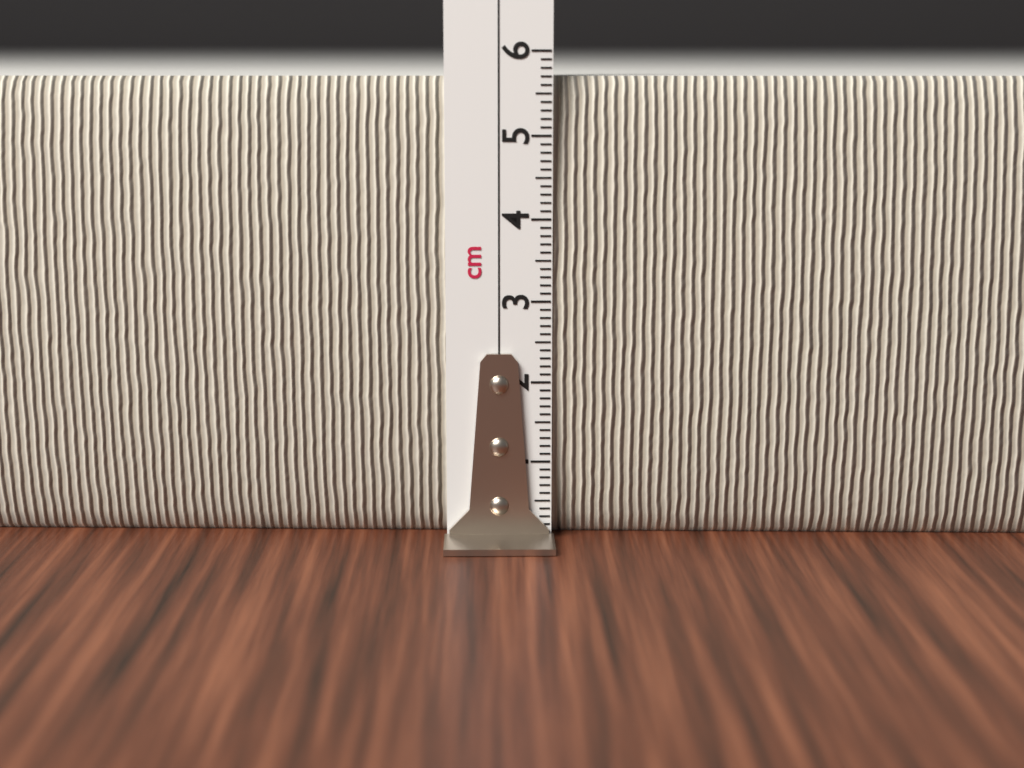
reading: 5.7 cm
